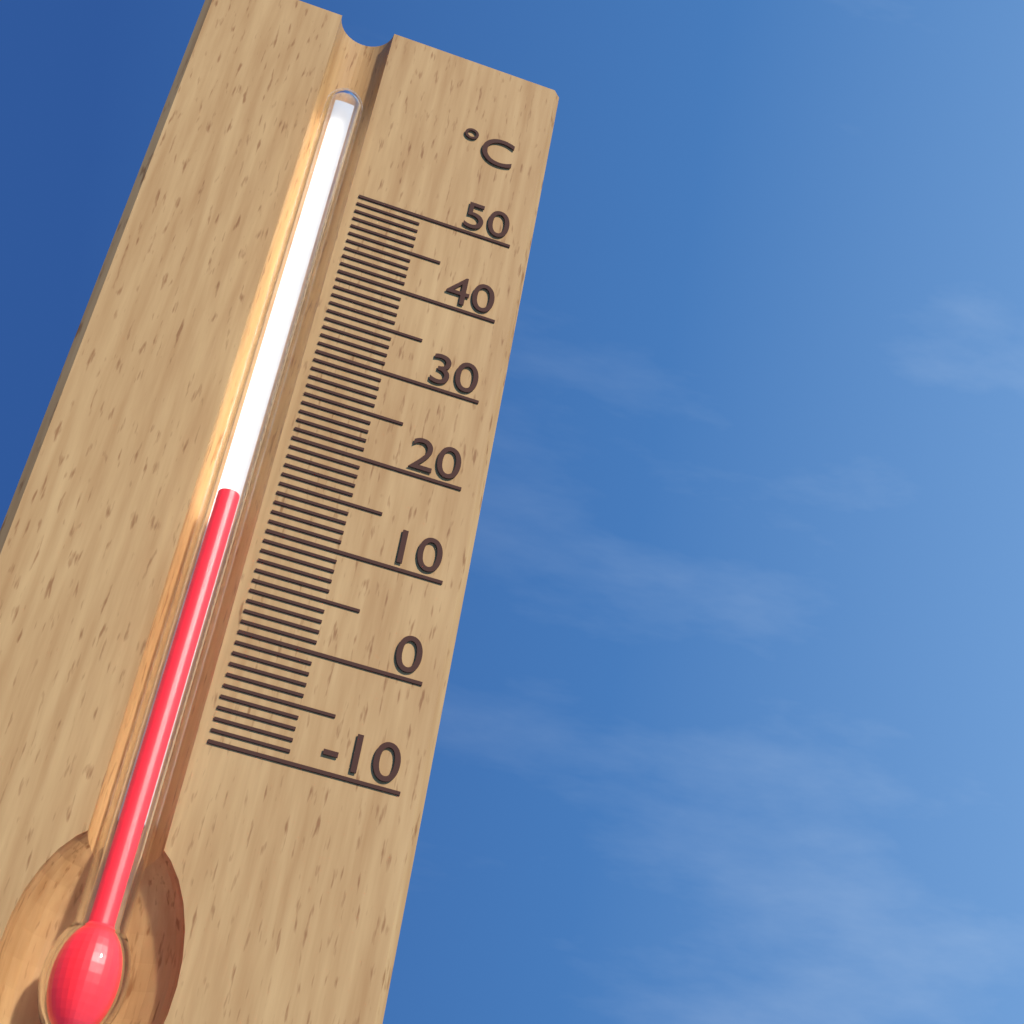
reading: 12 °C
